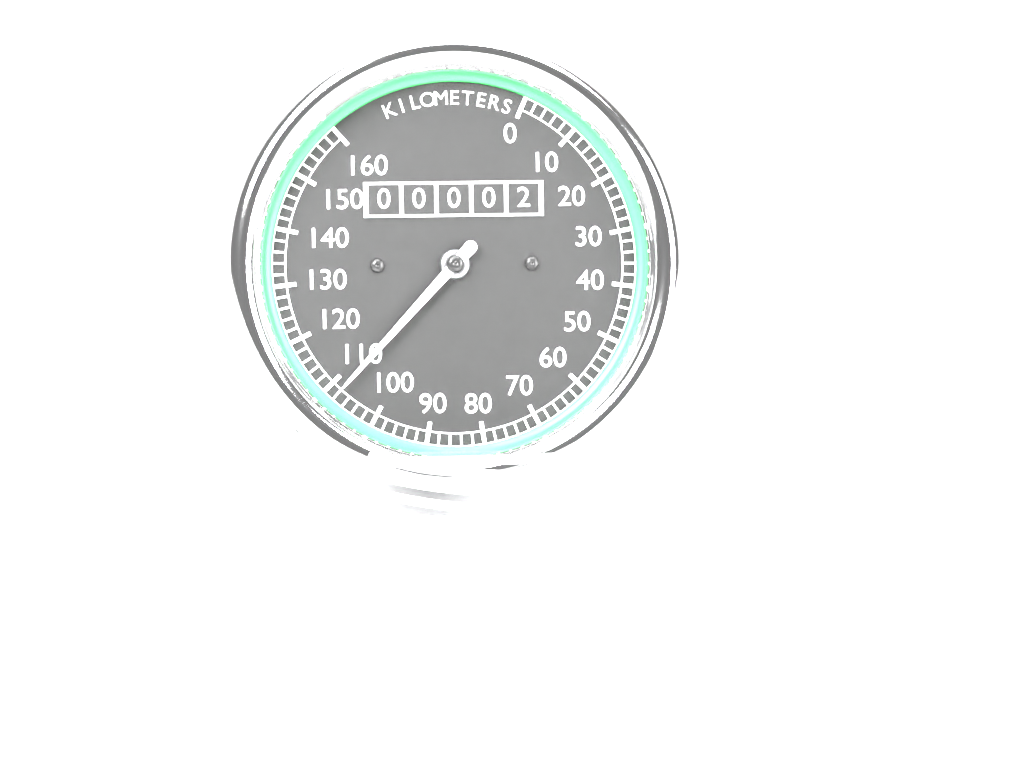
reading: 108 km/h
